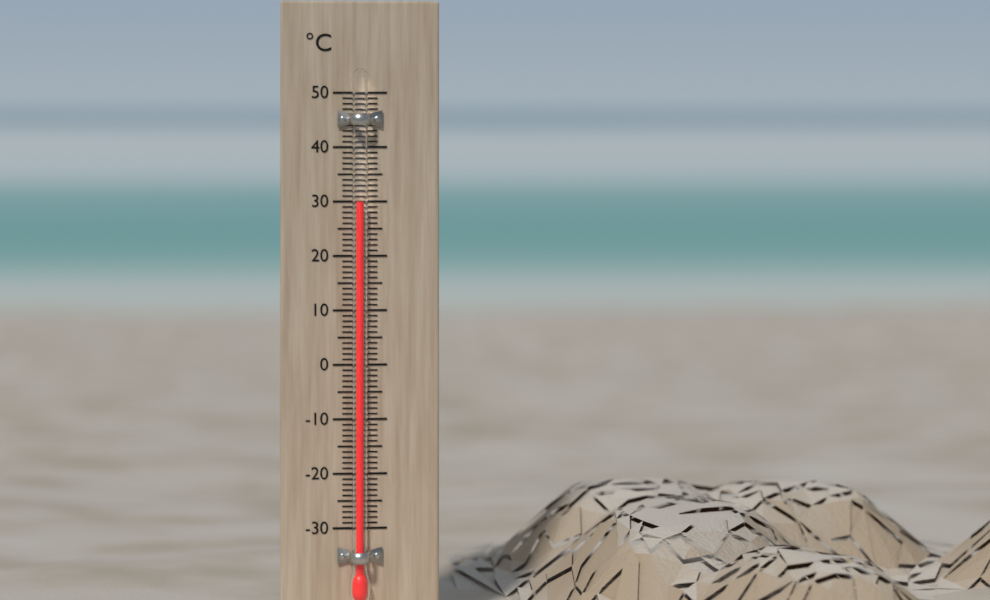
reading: 30 °C
